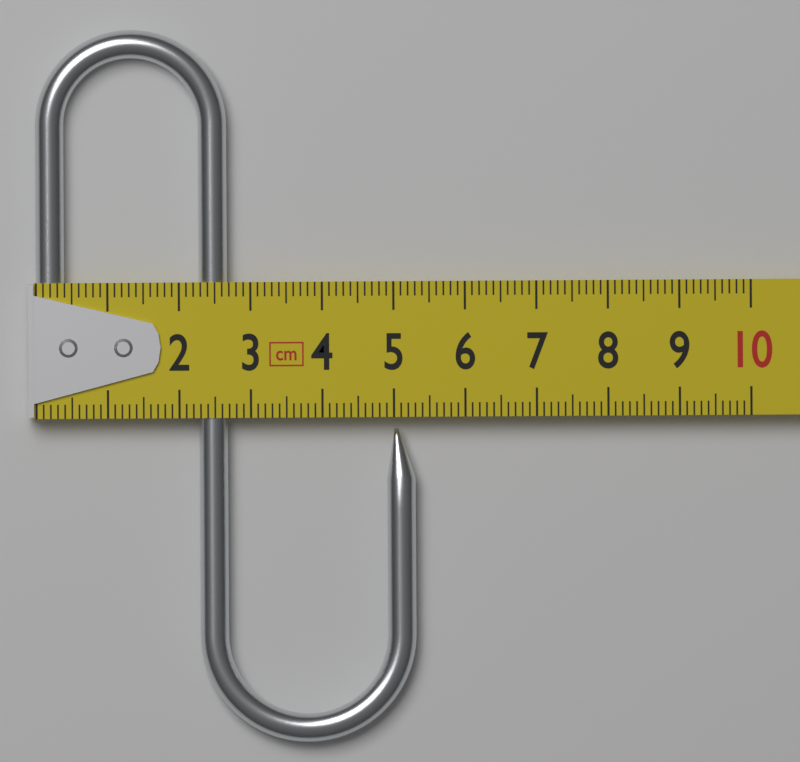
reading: 5.3 cm
